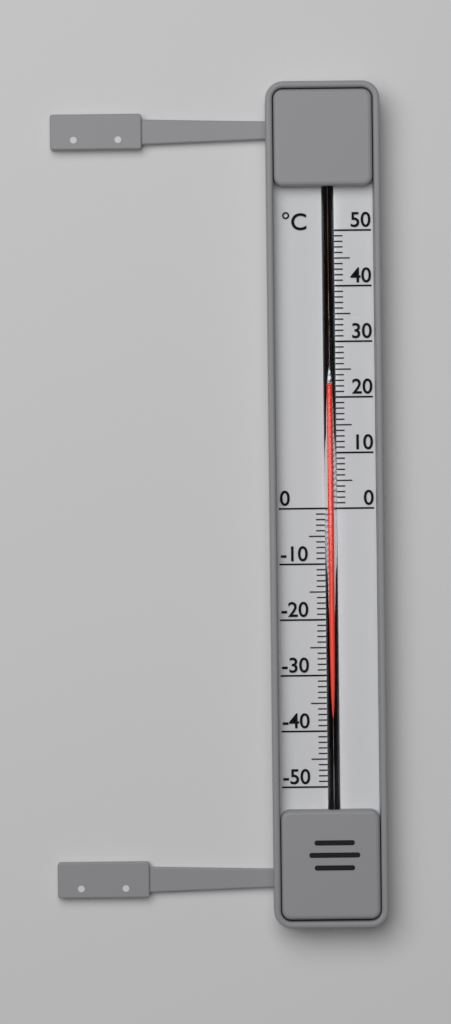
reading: 22 °C
